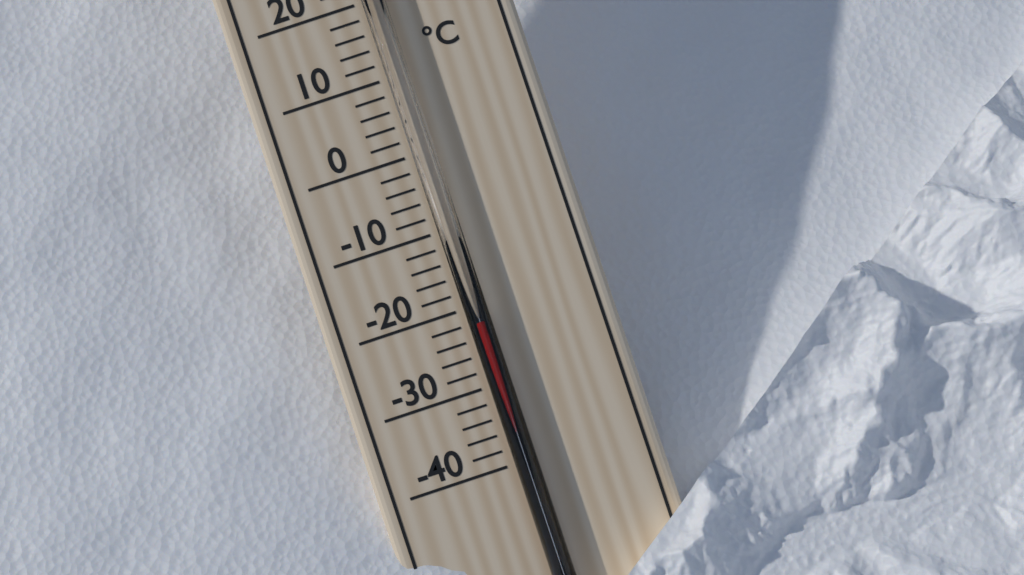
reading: -22 °C
